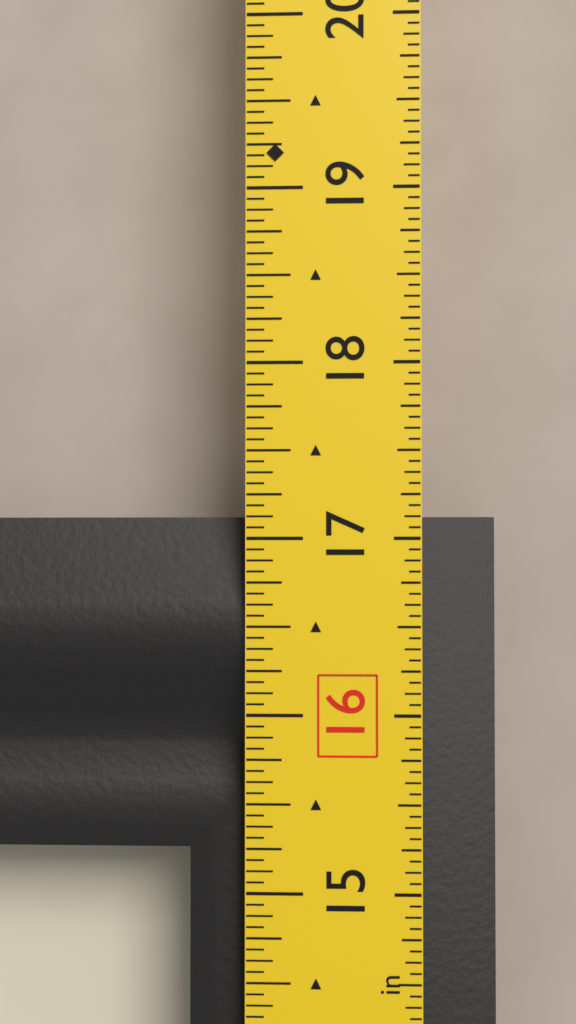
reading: 17.1250 in
